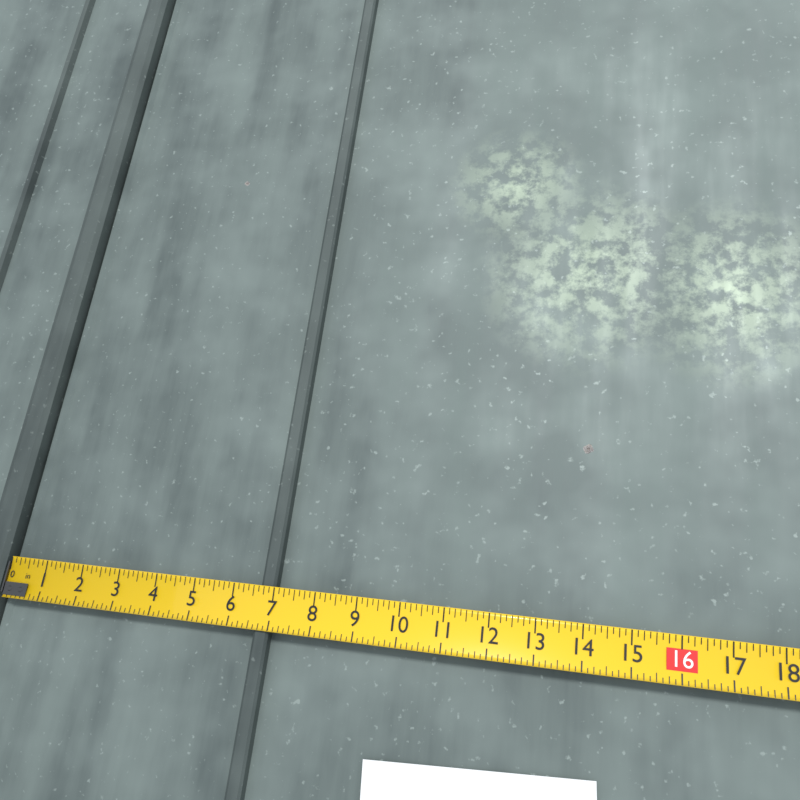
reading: 7.000 in
